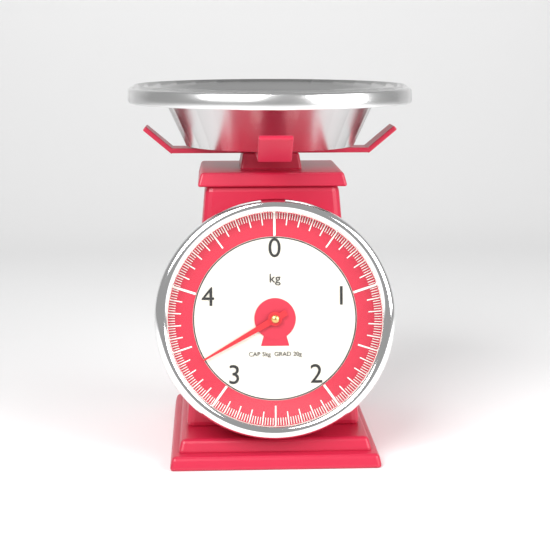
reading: 3.34 kg
